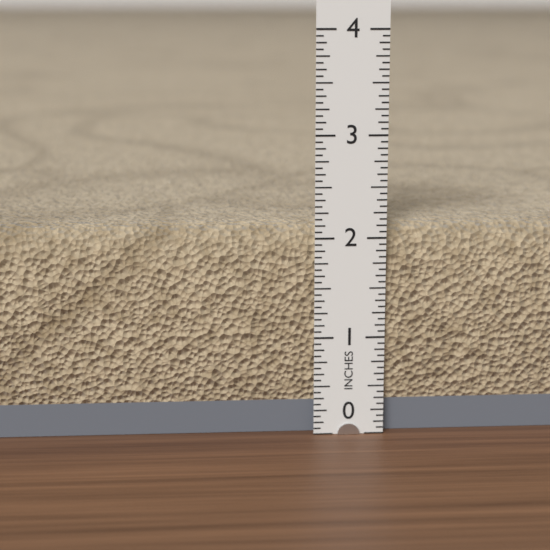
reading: 2.1250 in
